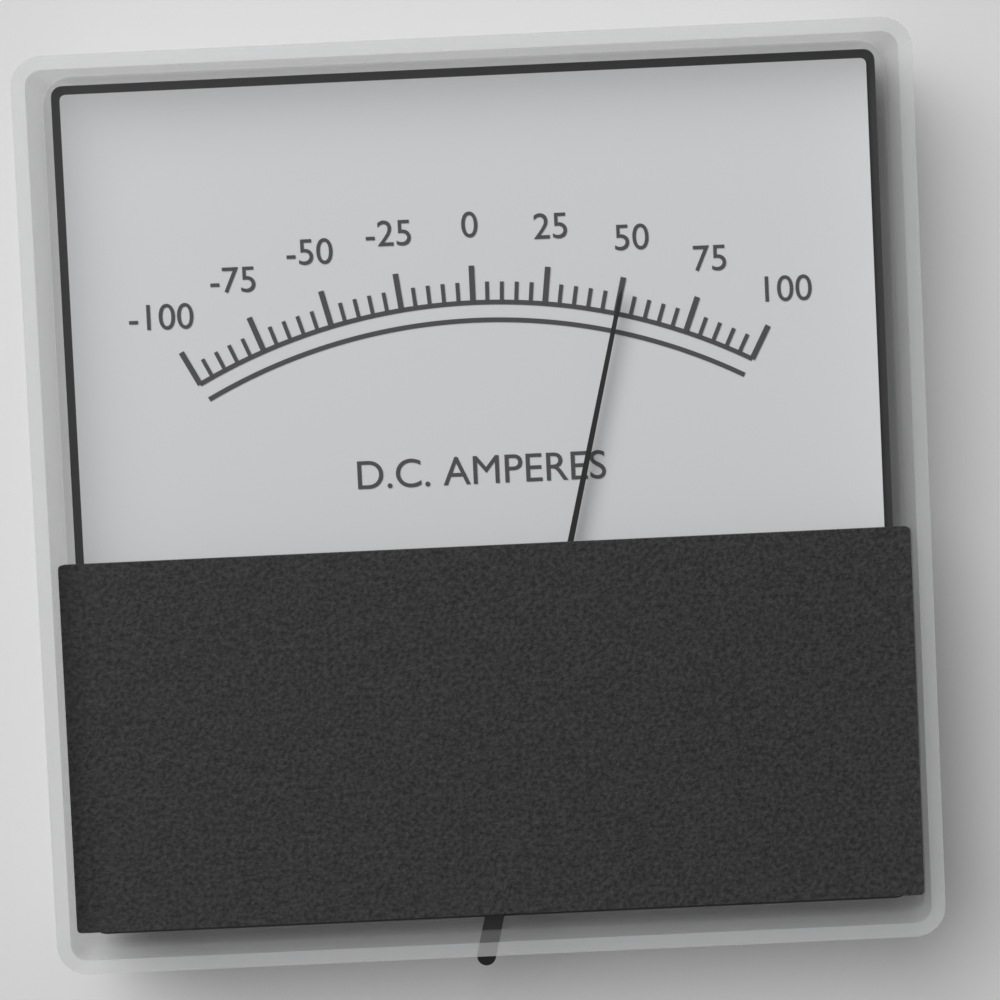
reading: 50 A
